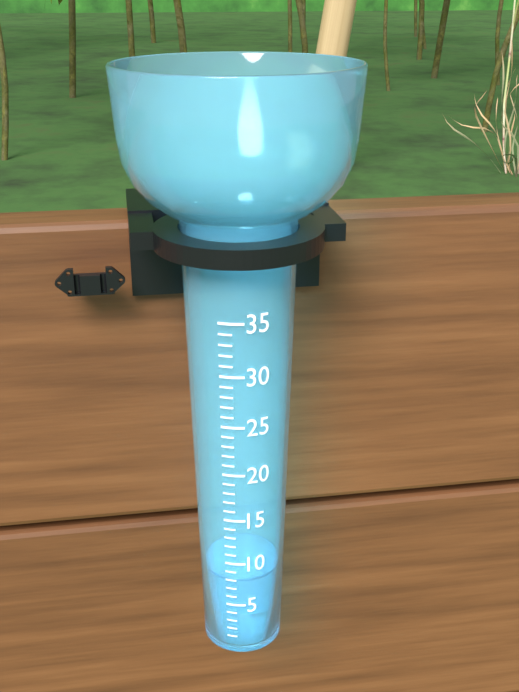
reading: 8 (no unit)
